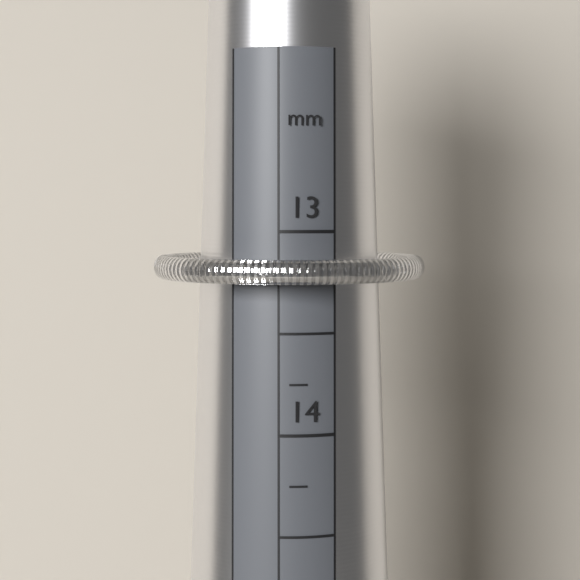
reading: 13.25 mm
